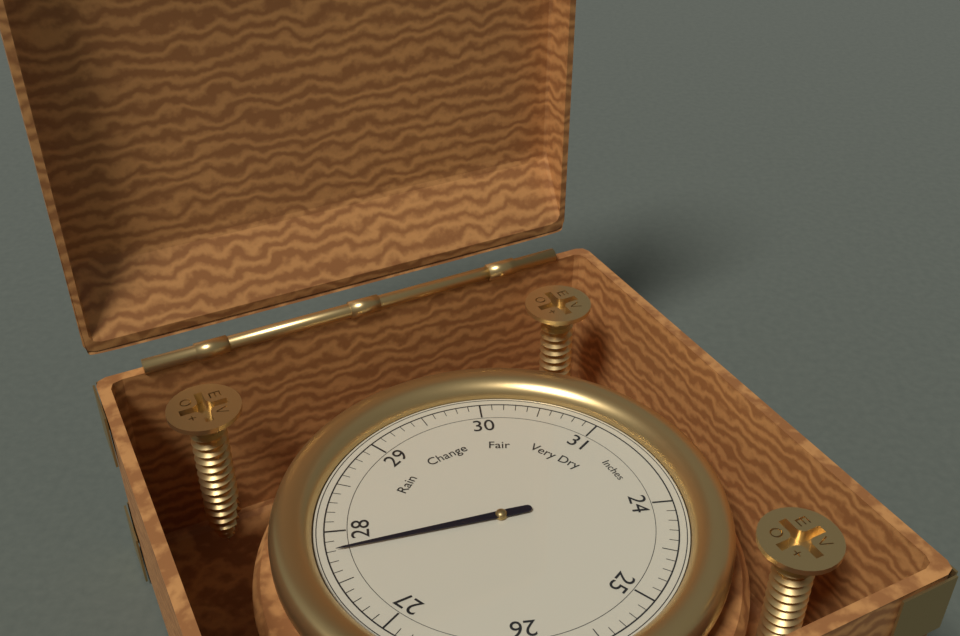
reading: 27.8 Inches
